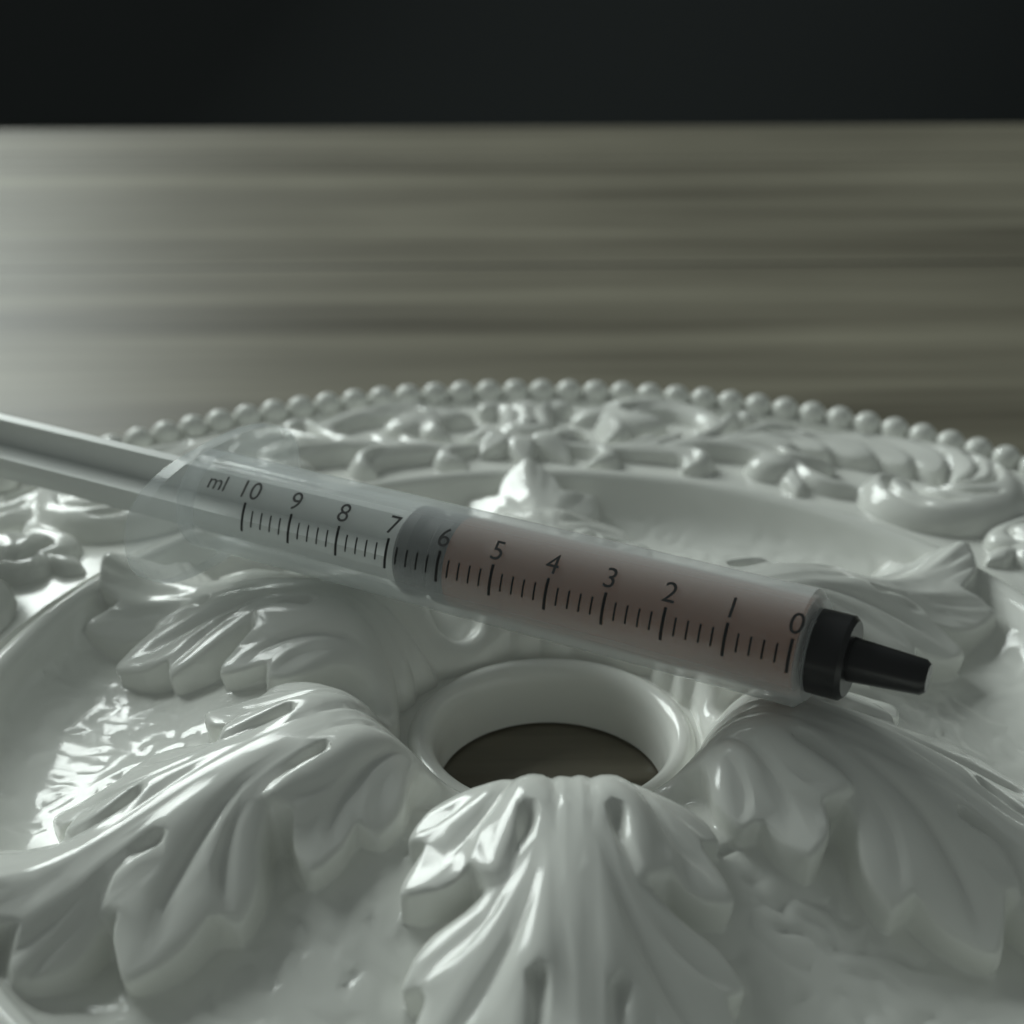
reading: 6.0 ml
